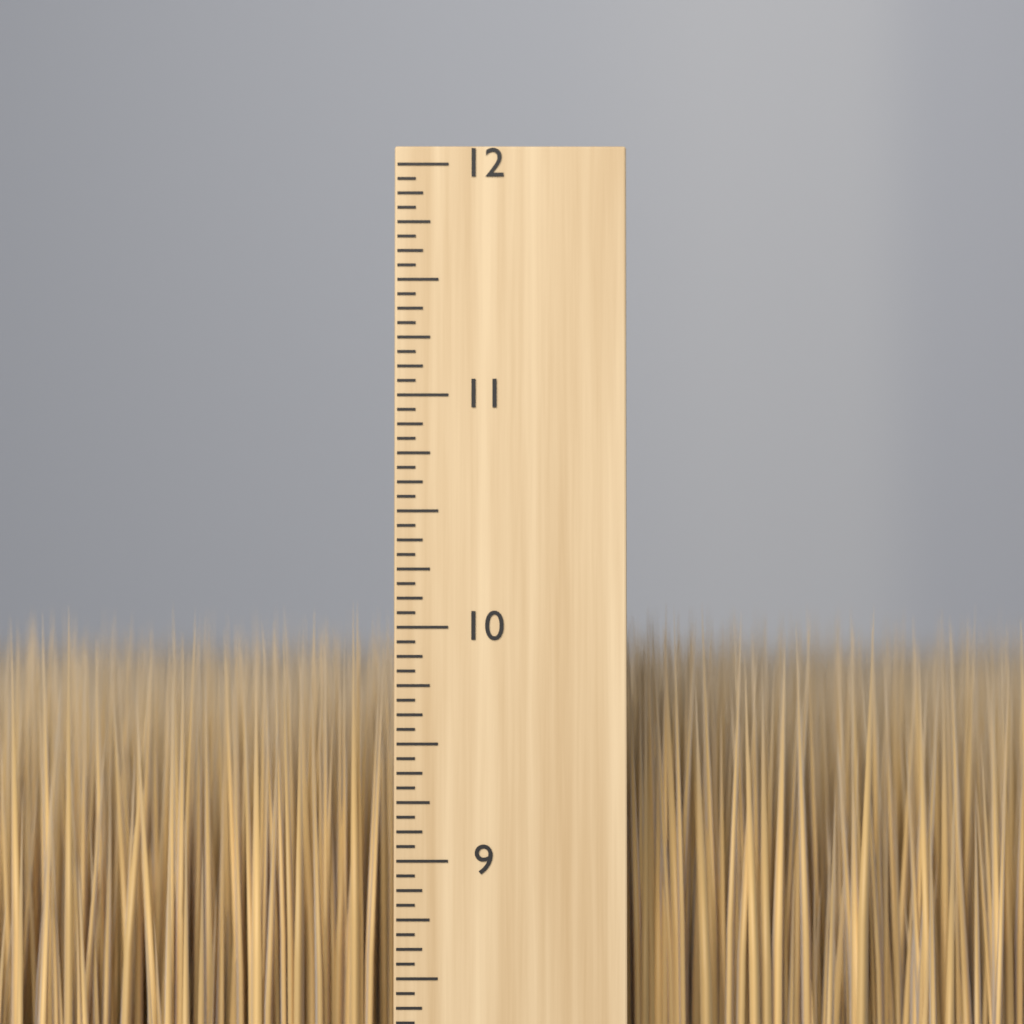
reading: 10.1250 inch
